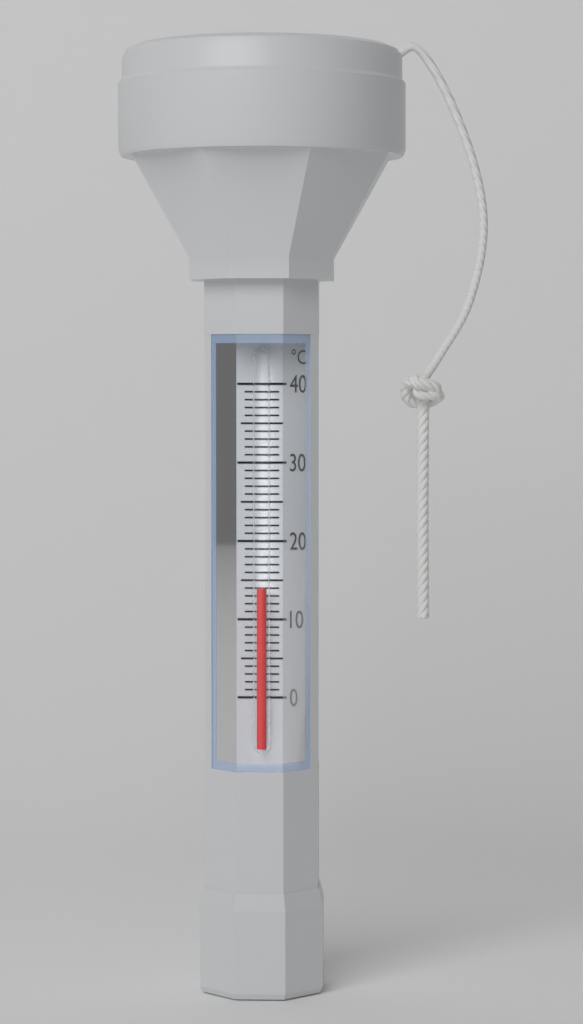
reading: 14 °C
